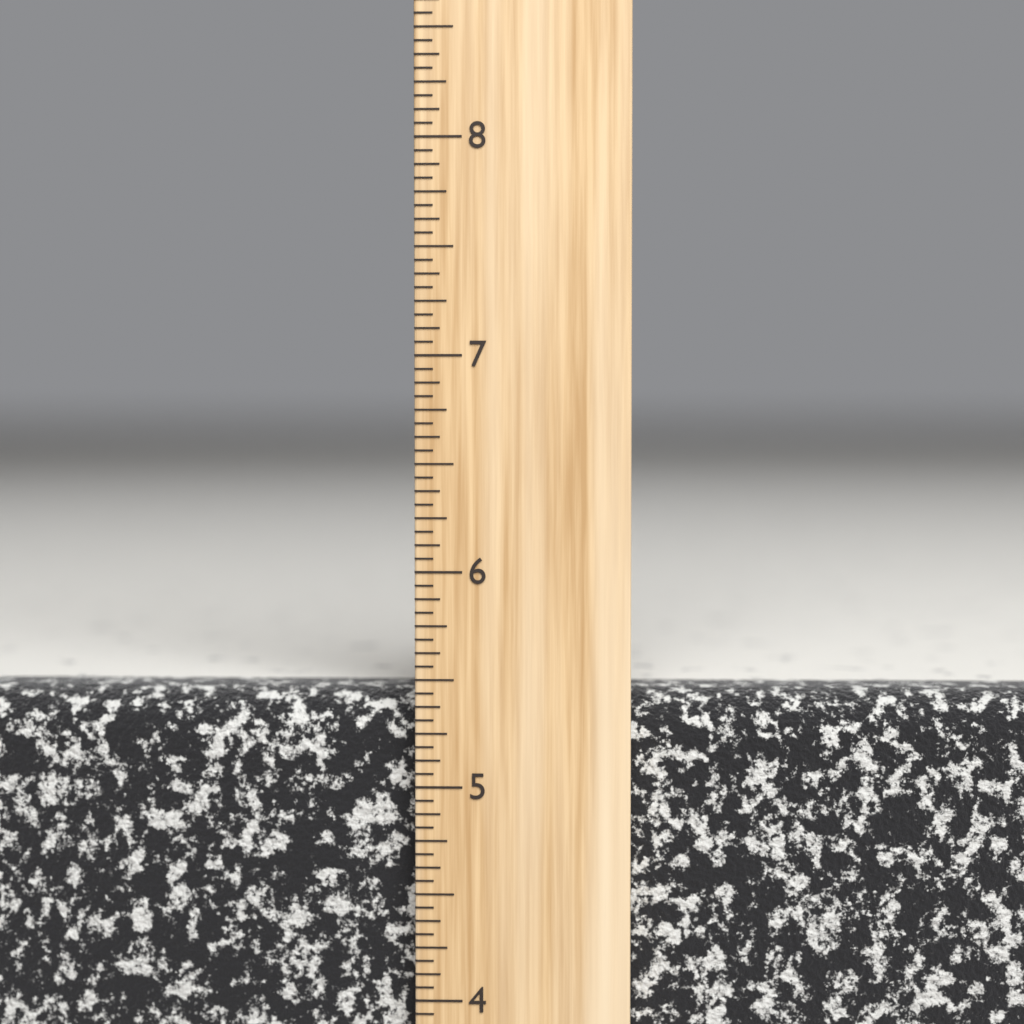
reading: 5.4375 inch
